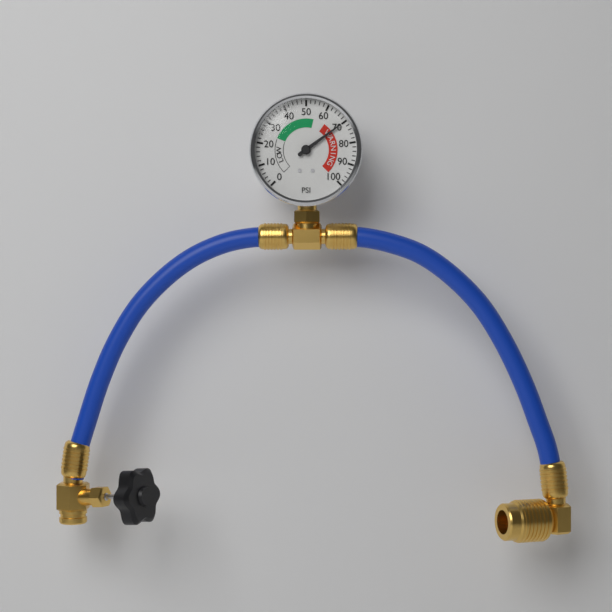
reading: 70 psi
